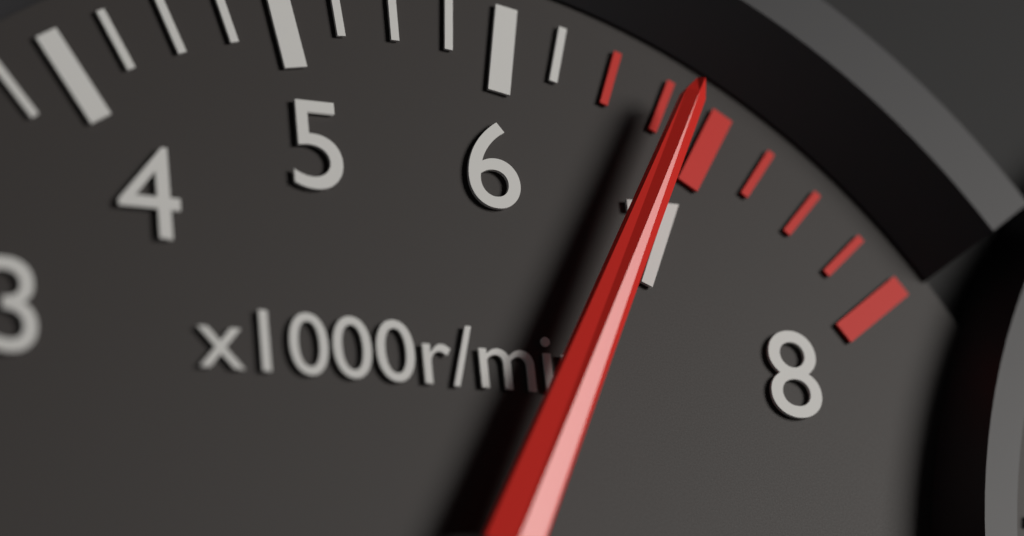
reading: 6800 r/min
